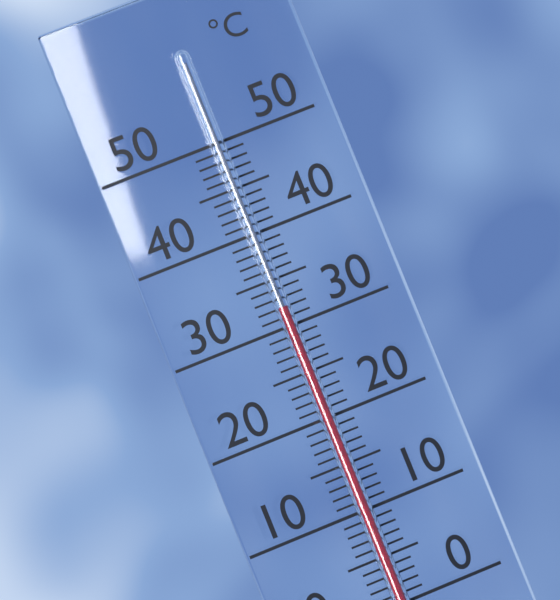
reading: 32 °C
